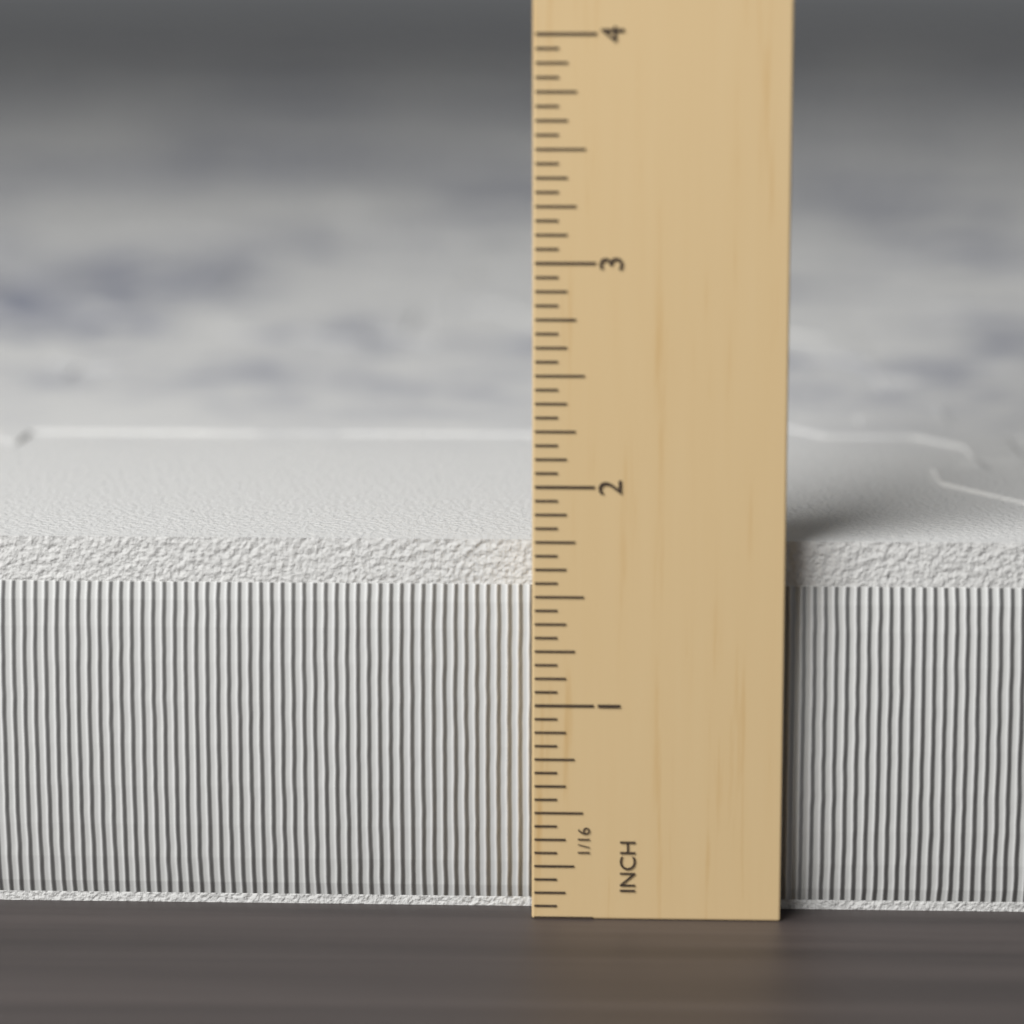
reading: 1.7500 in
